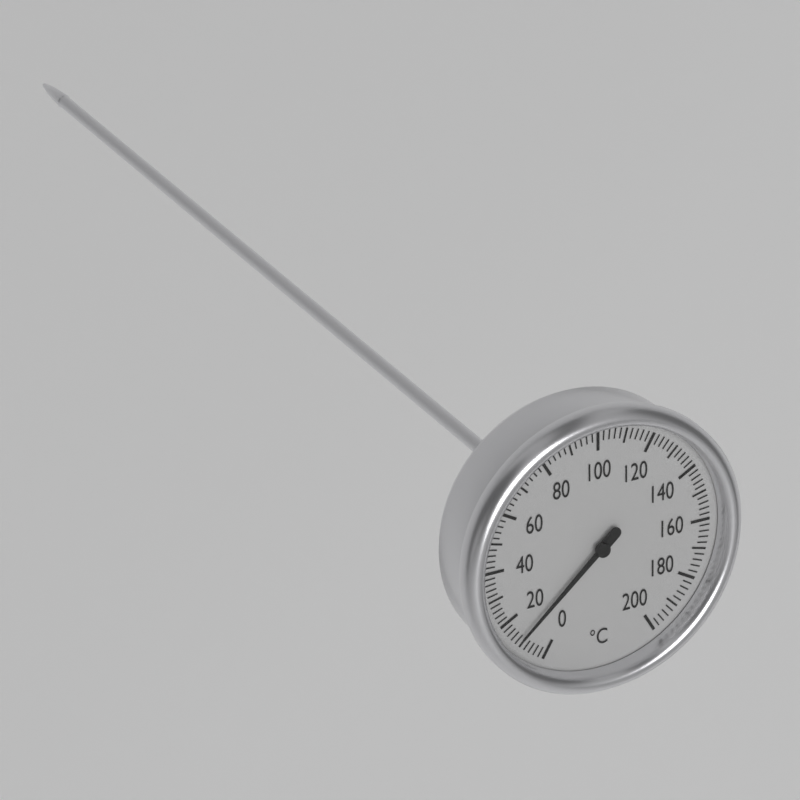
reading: 12 °C
